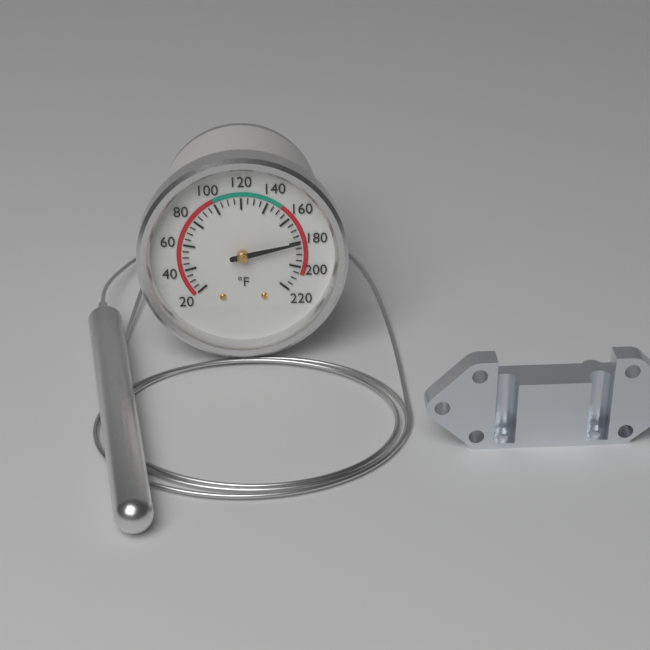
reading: 180 °F
